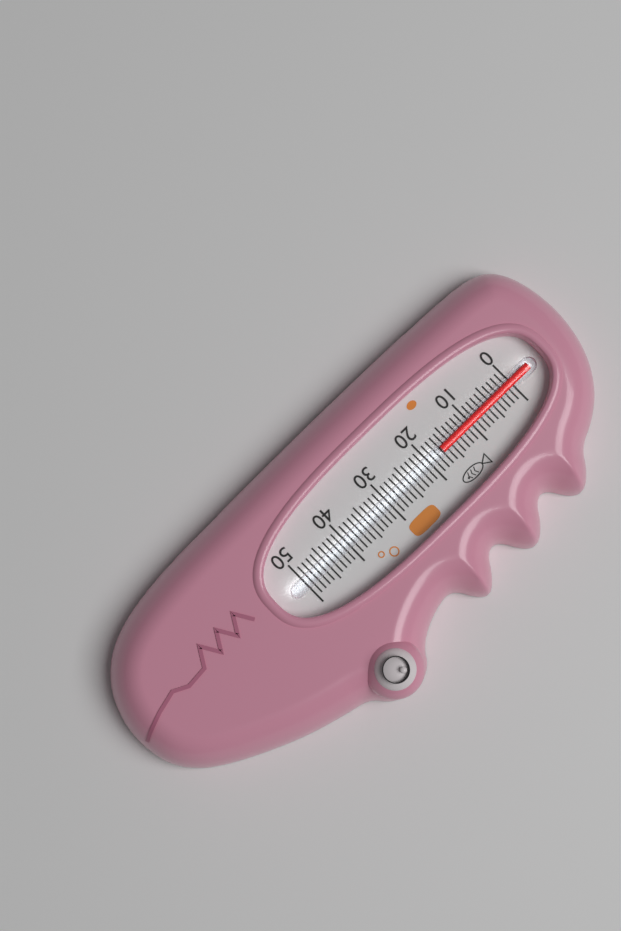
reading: 17 (no unit)
